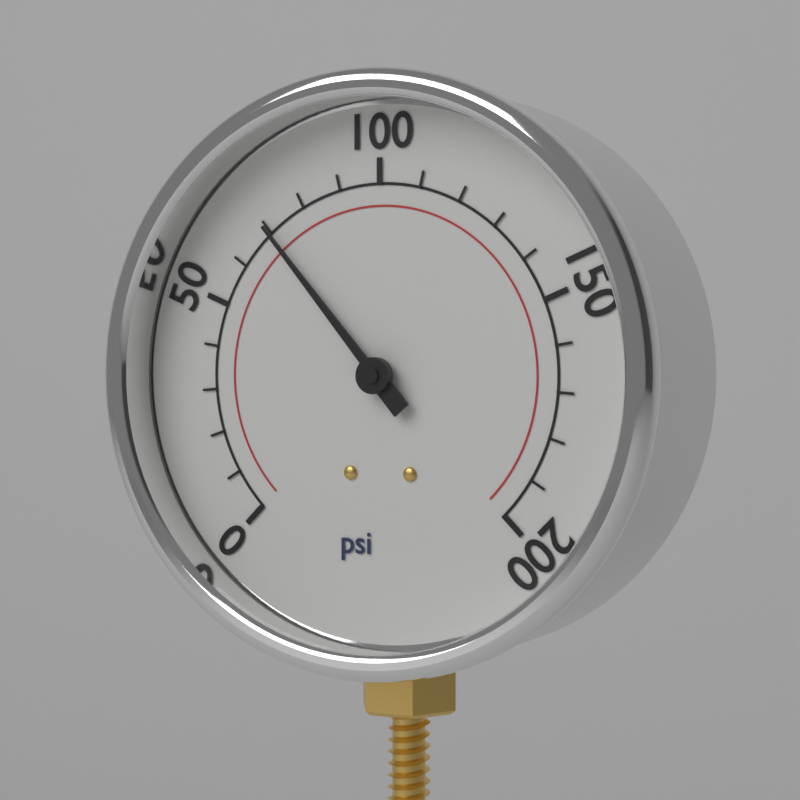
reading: 70 psi
